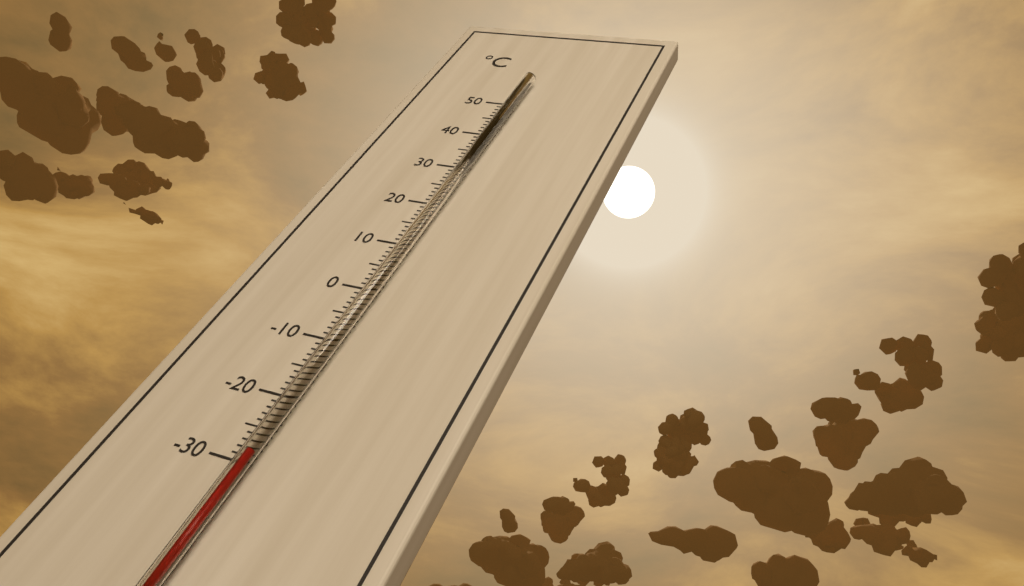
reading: -29 °C
